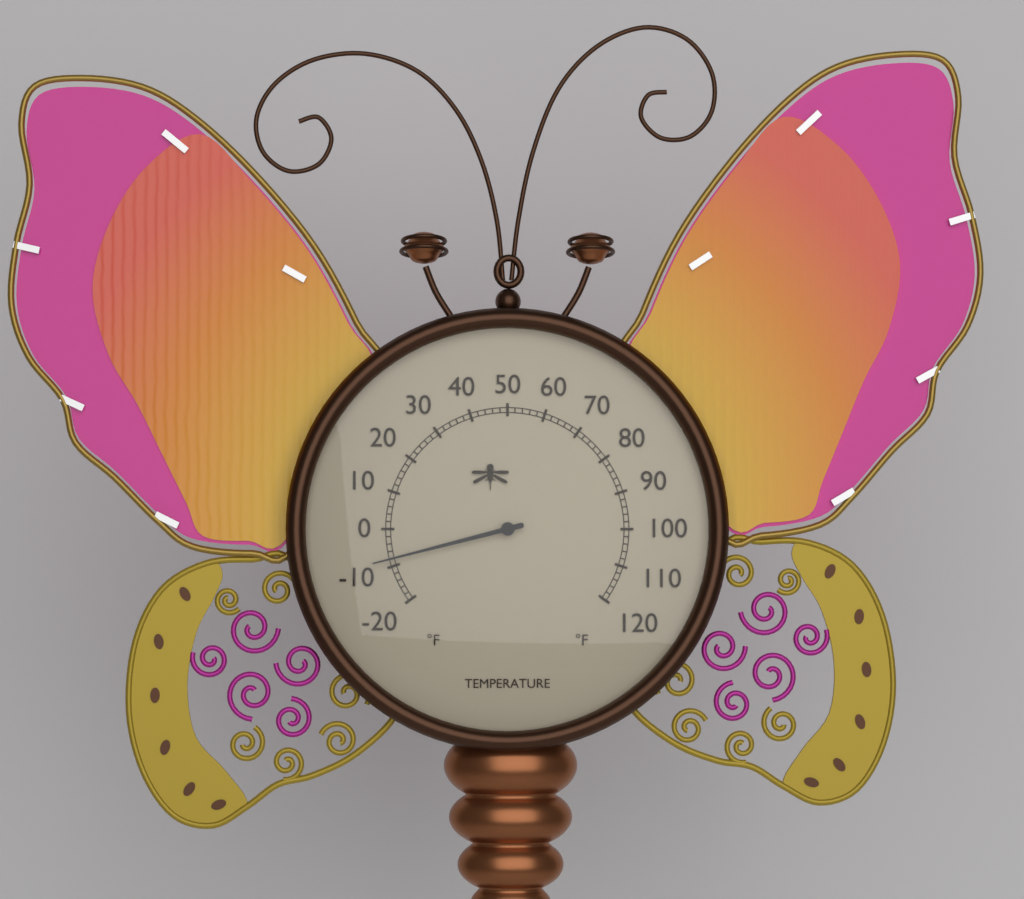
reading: -8 °F
